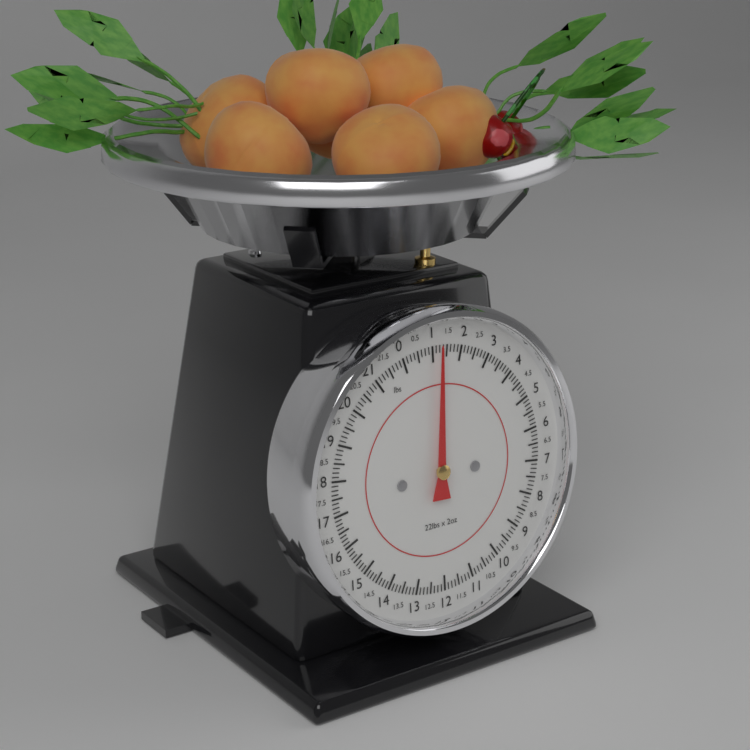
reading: 1.250 lbs
